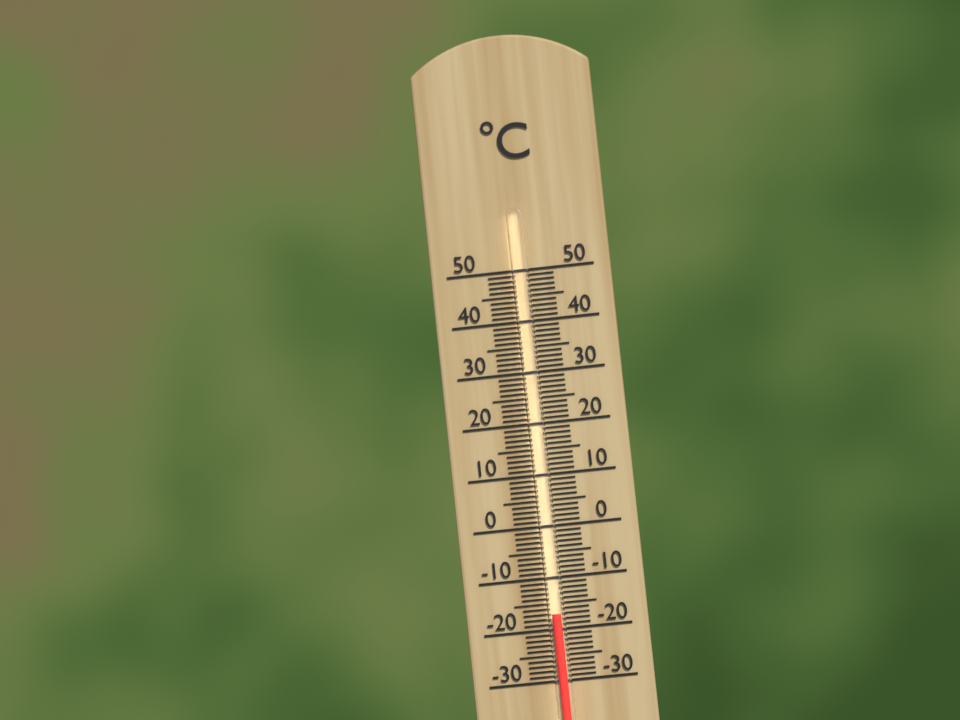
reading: -17 °C
